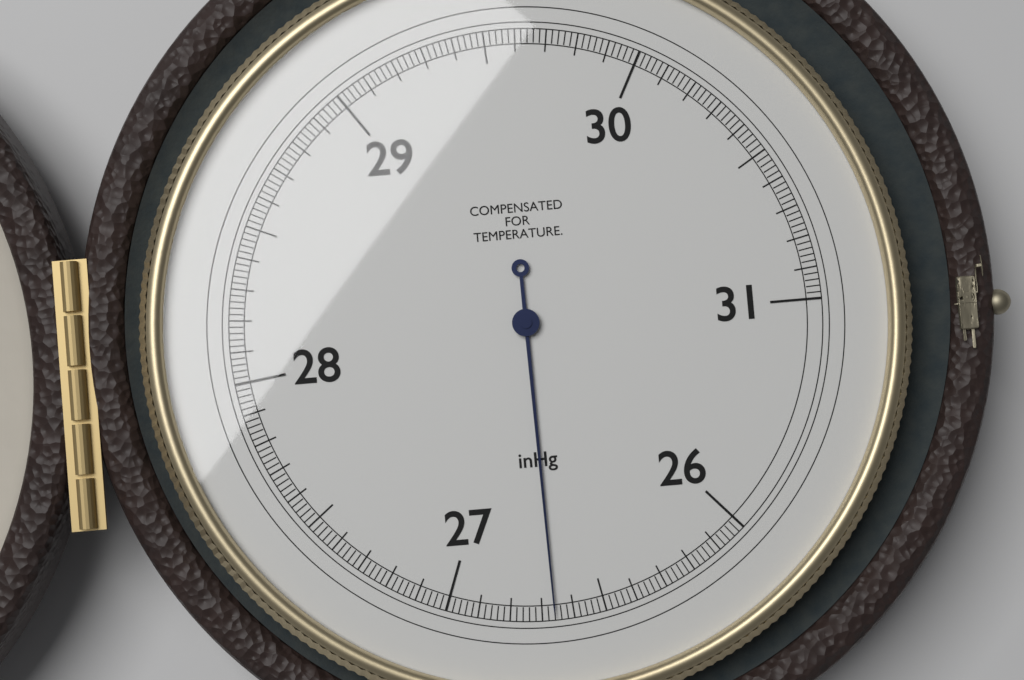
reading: 26.66 inHg
